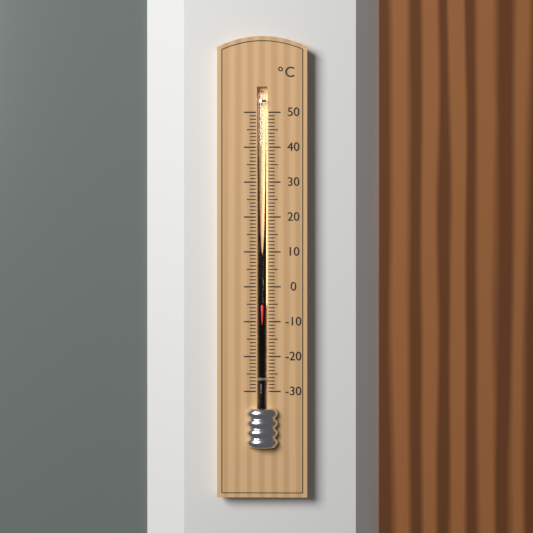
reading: -5 °C
